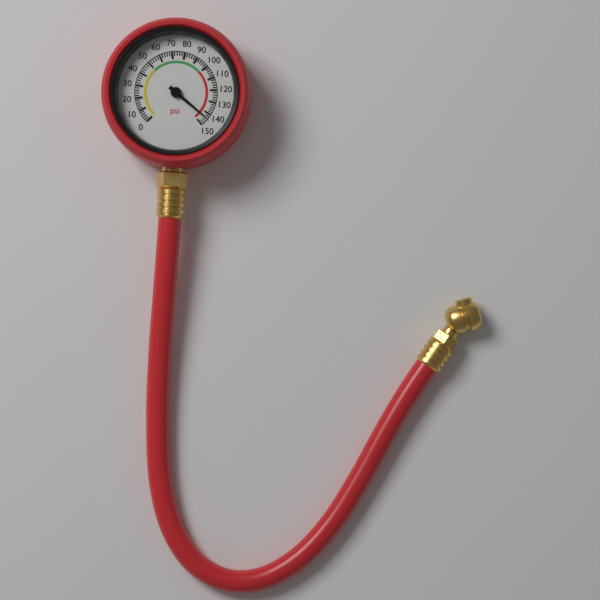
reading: 144 psi
